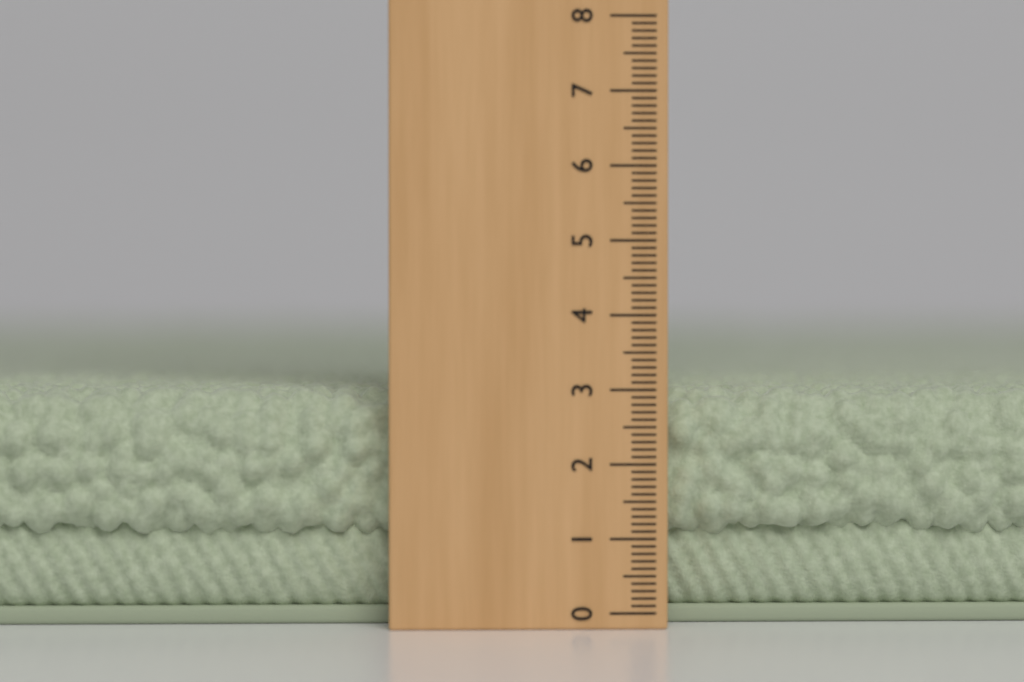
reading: 3.0 (no unit)
